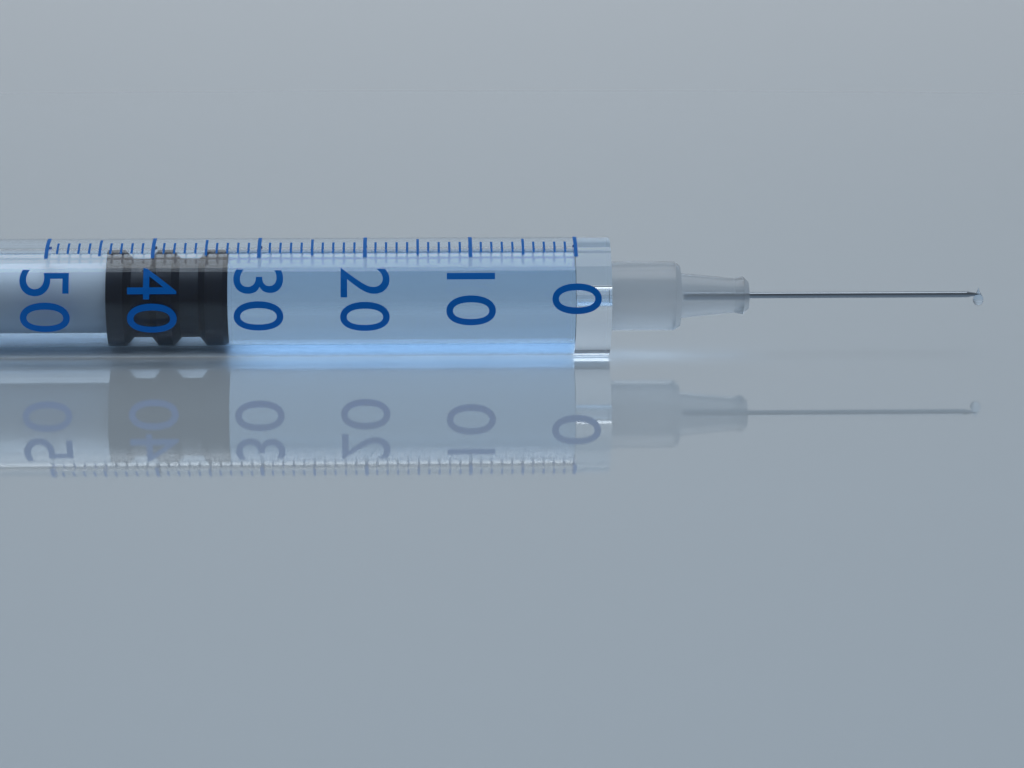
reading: 33 (no unit)
